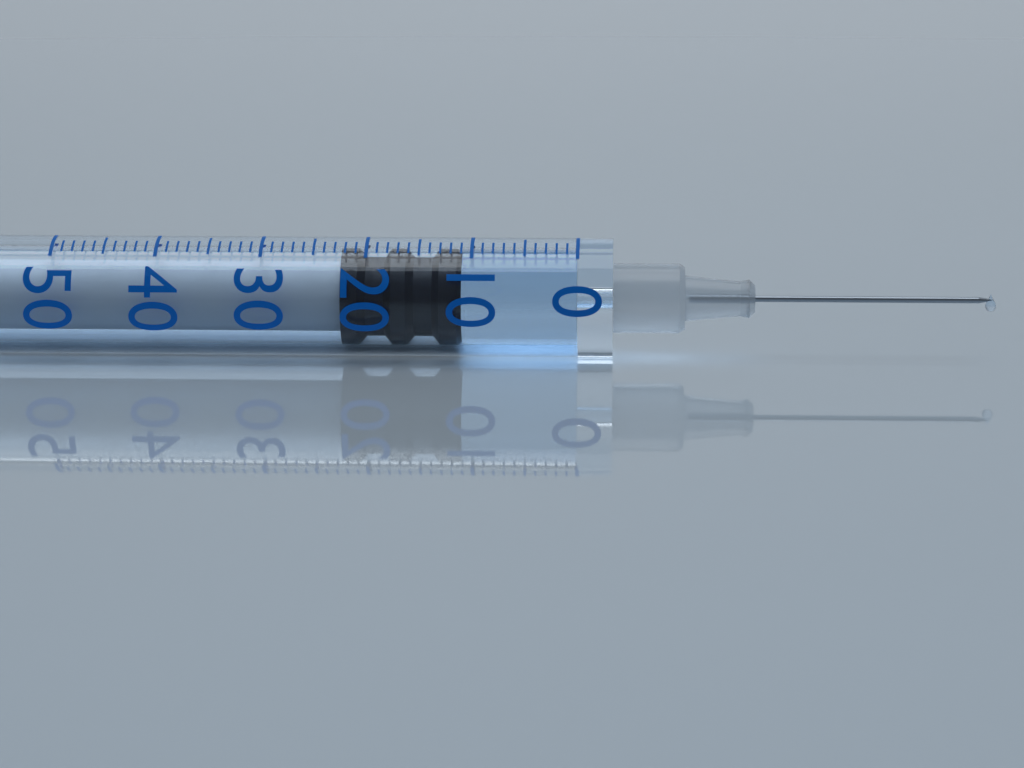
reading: 11 (no unit)
